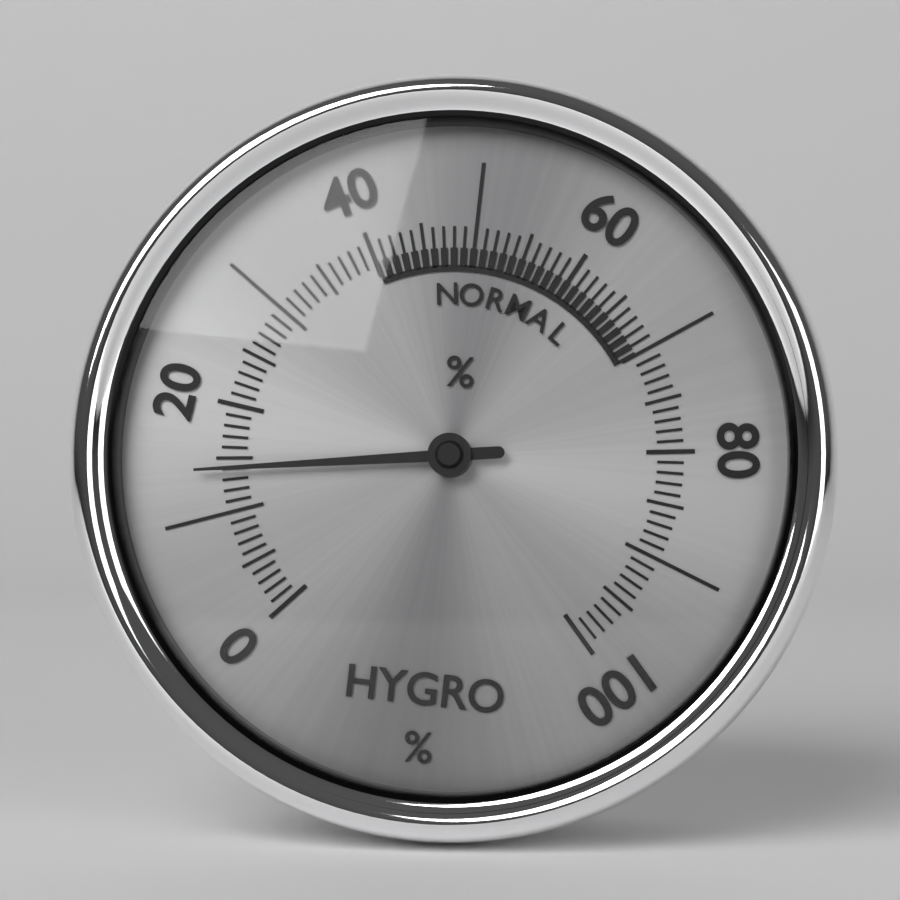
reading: 14 %
